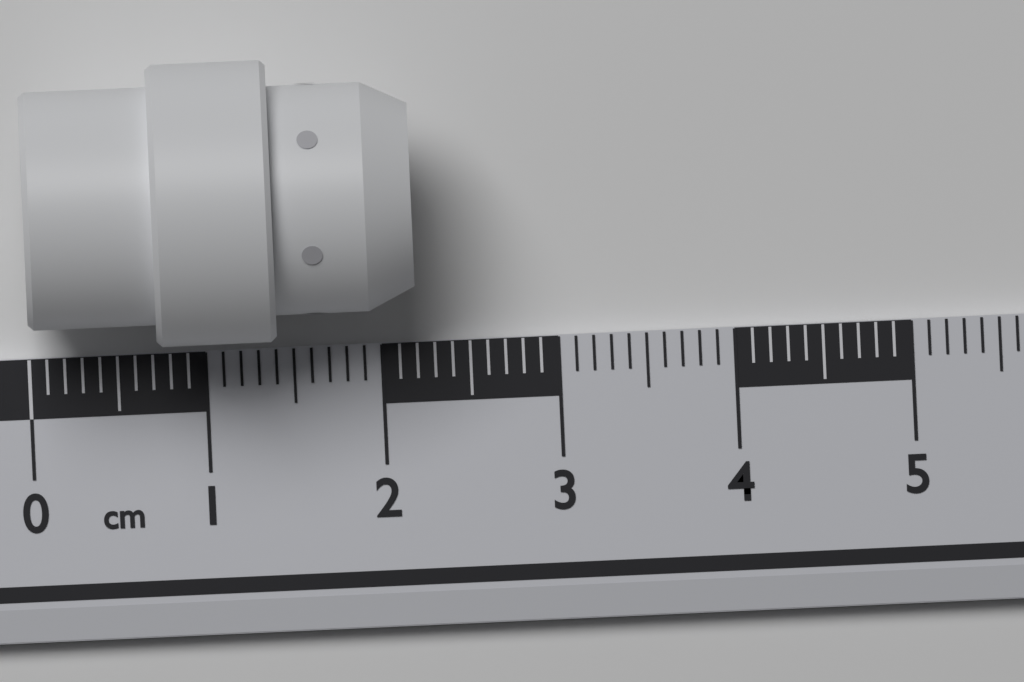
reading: 2.2 cm
